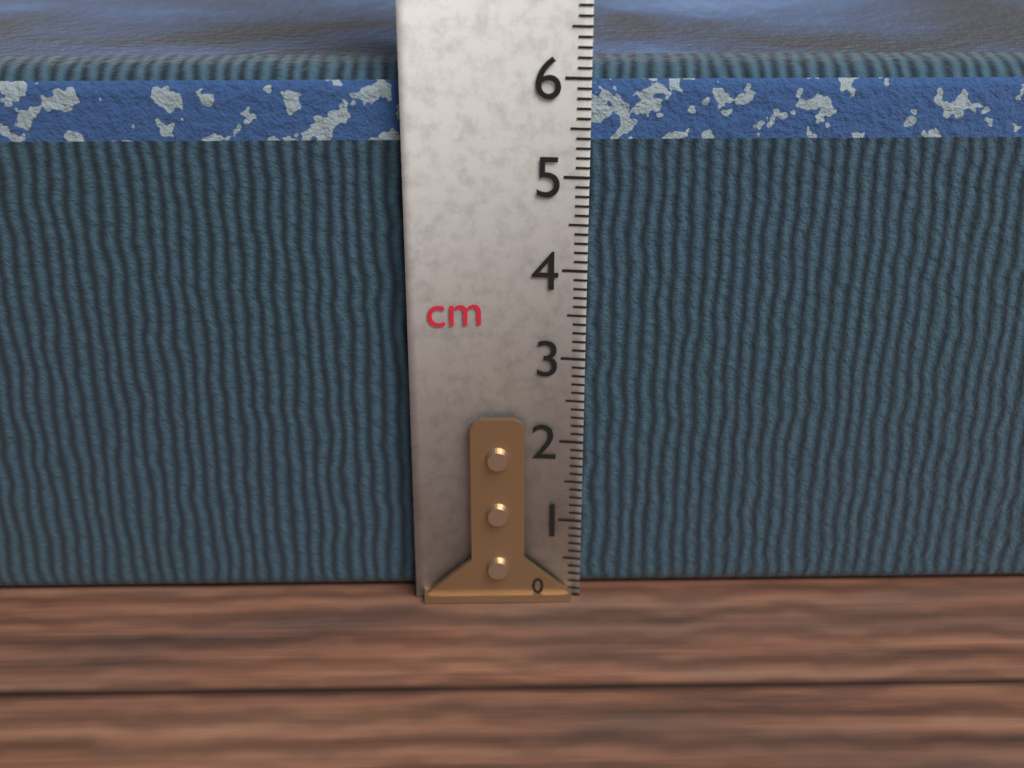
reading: 6.1 cm
